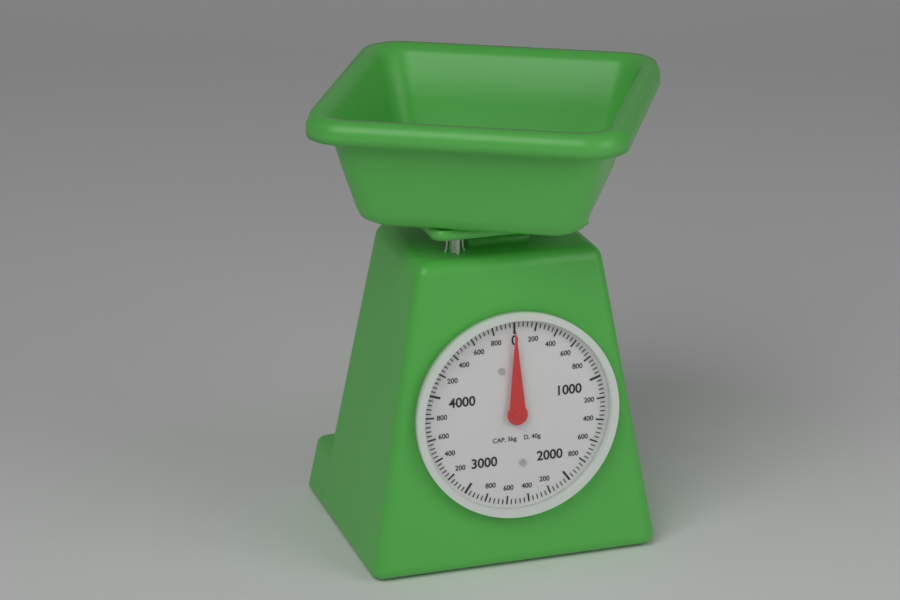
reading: 0 g
